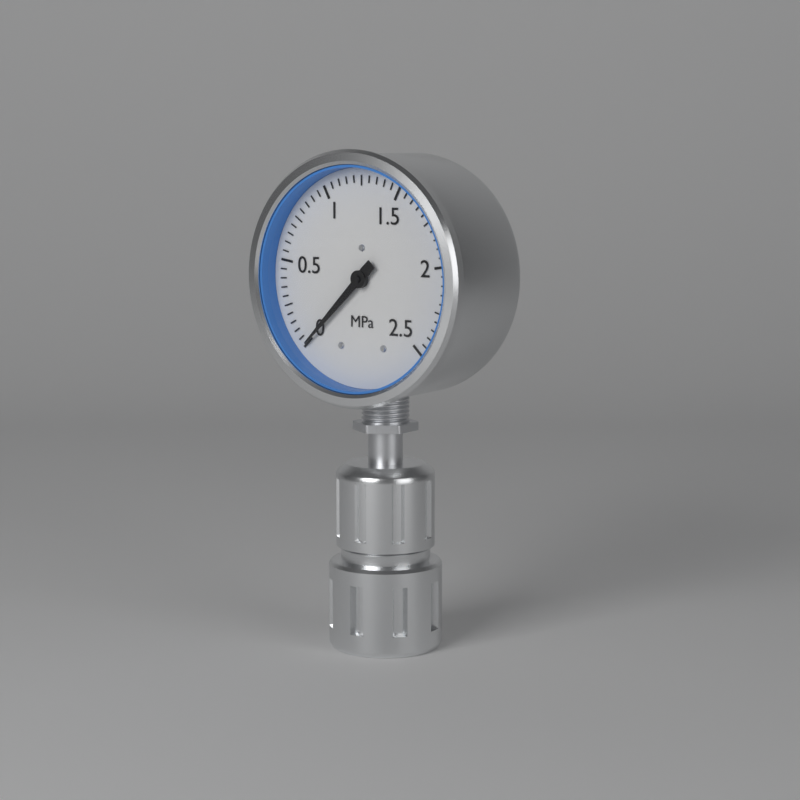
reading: 0.00 MPa
